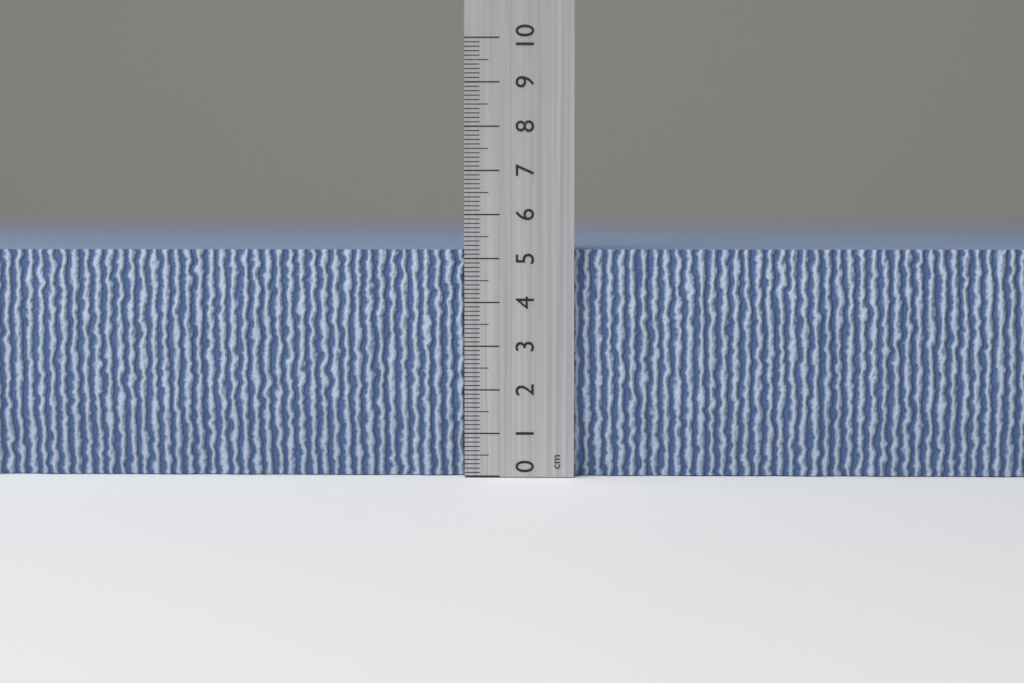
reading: 5.2 cm
